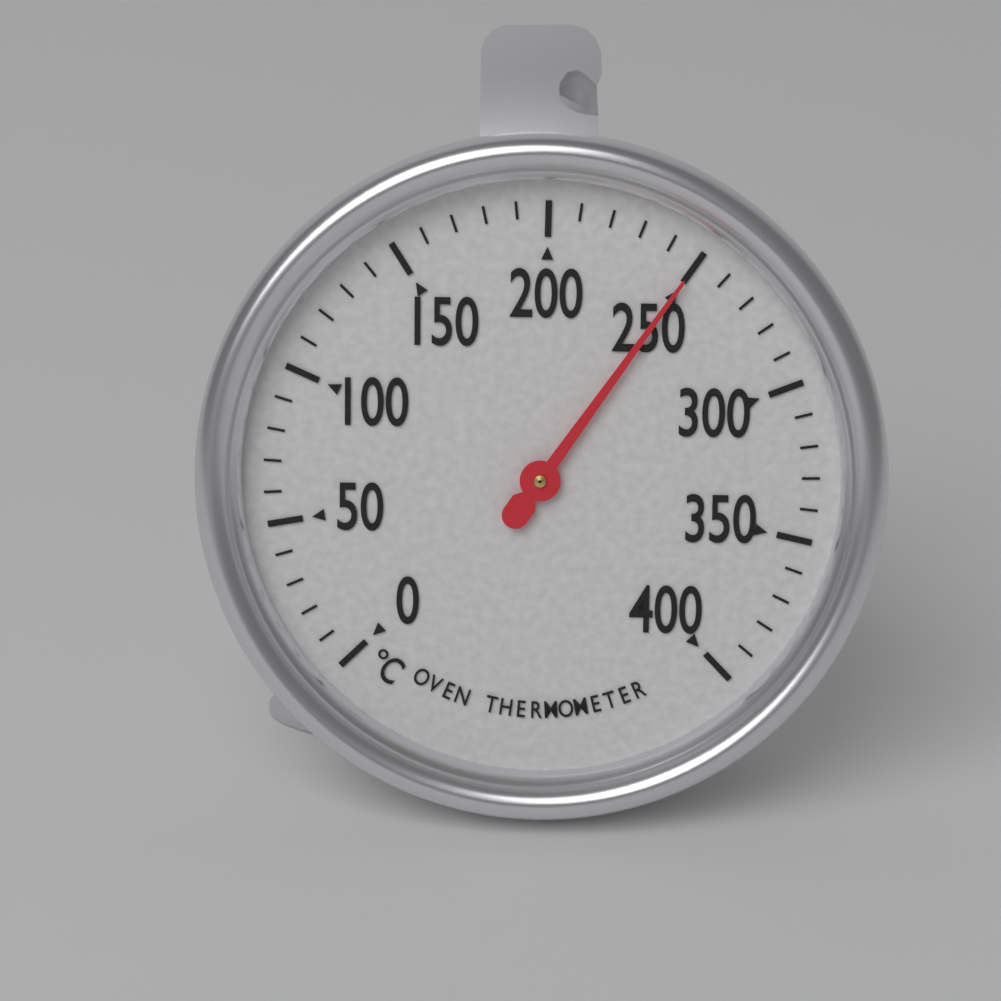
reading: 250 °C
